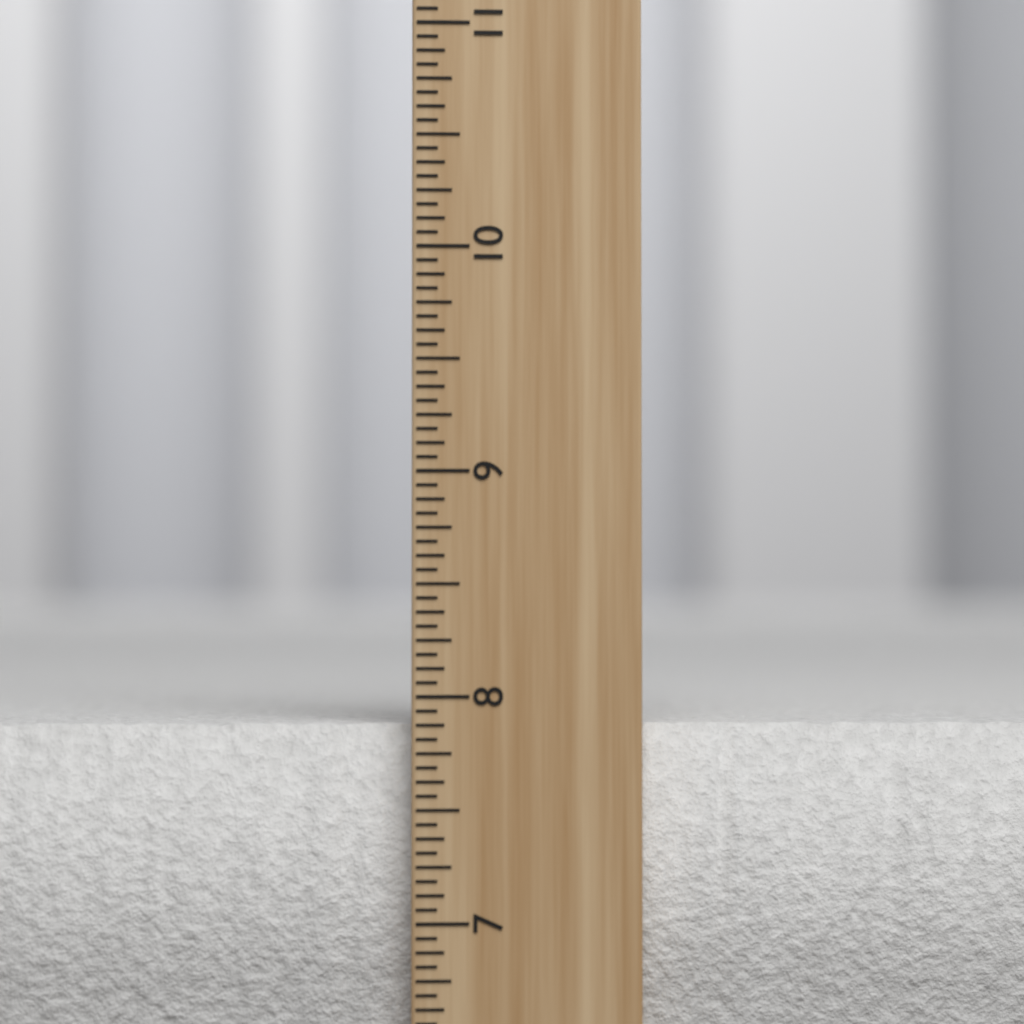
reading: 7.8750 inch
